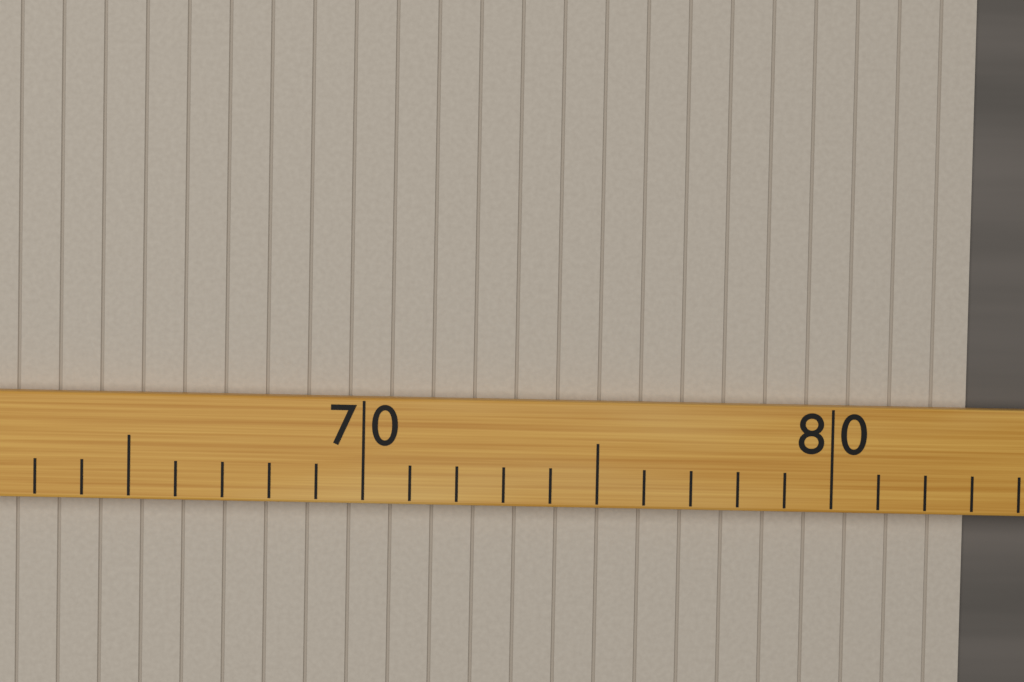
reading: 83 (no unit)
